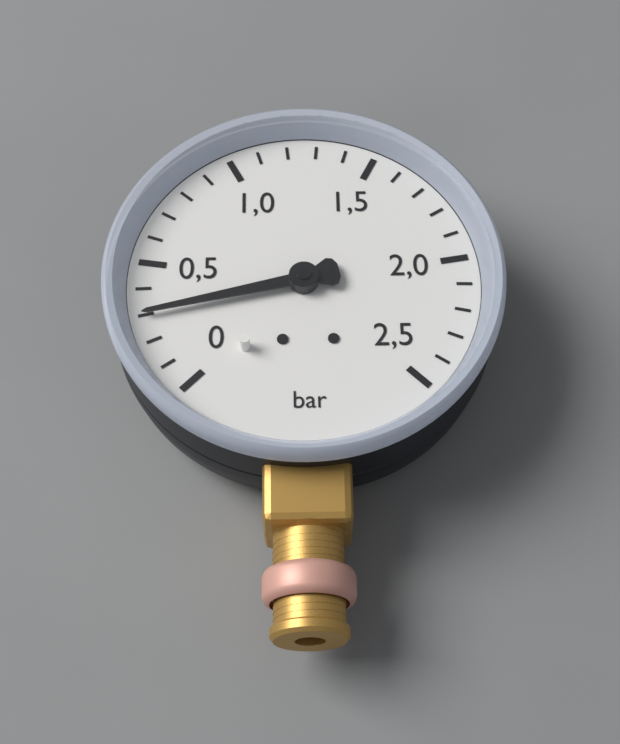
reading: 0.3 bar
